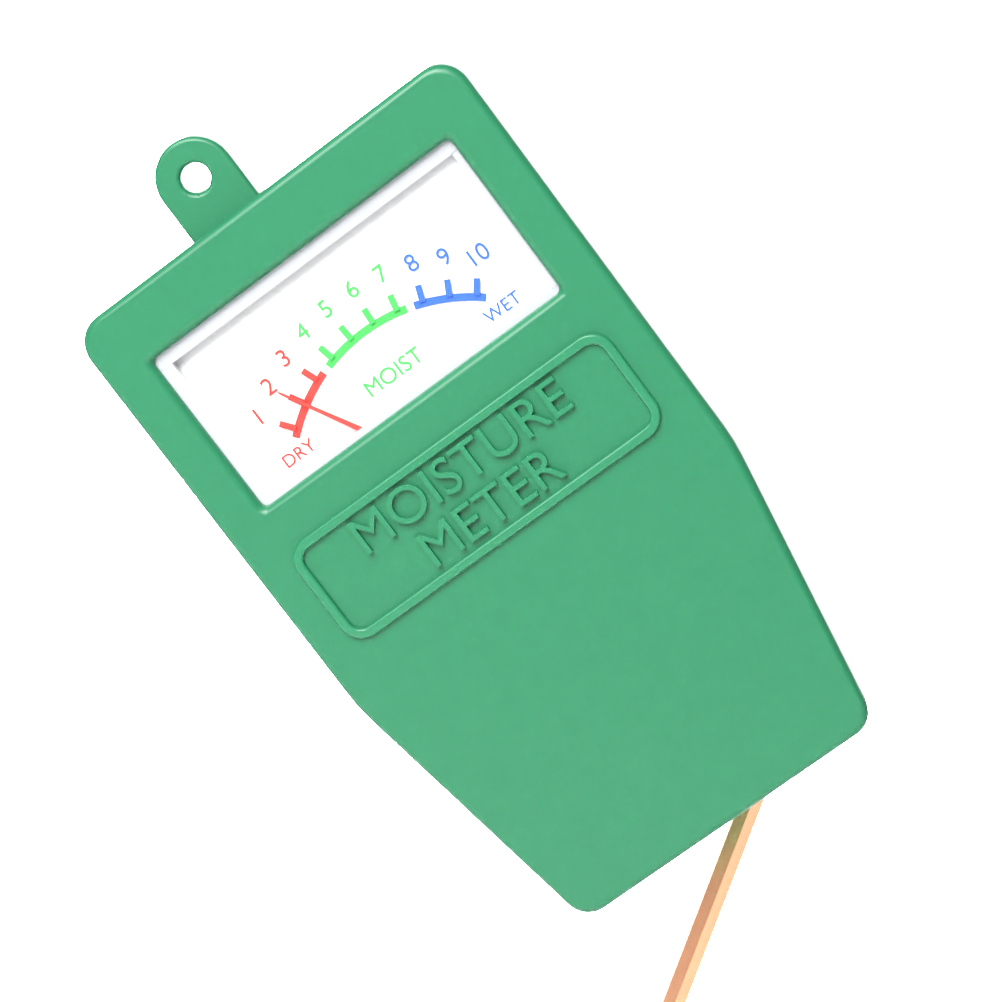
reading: 2 (no unit)
